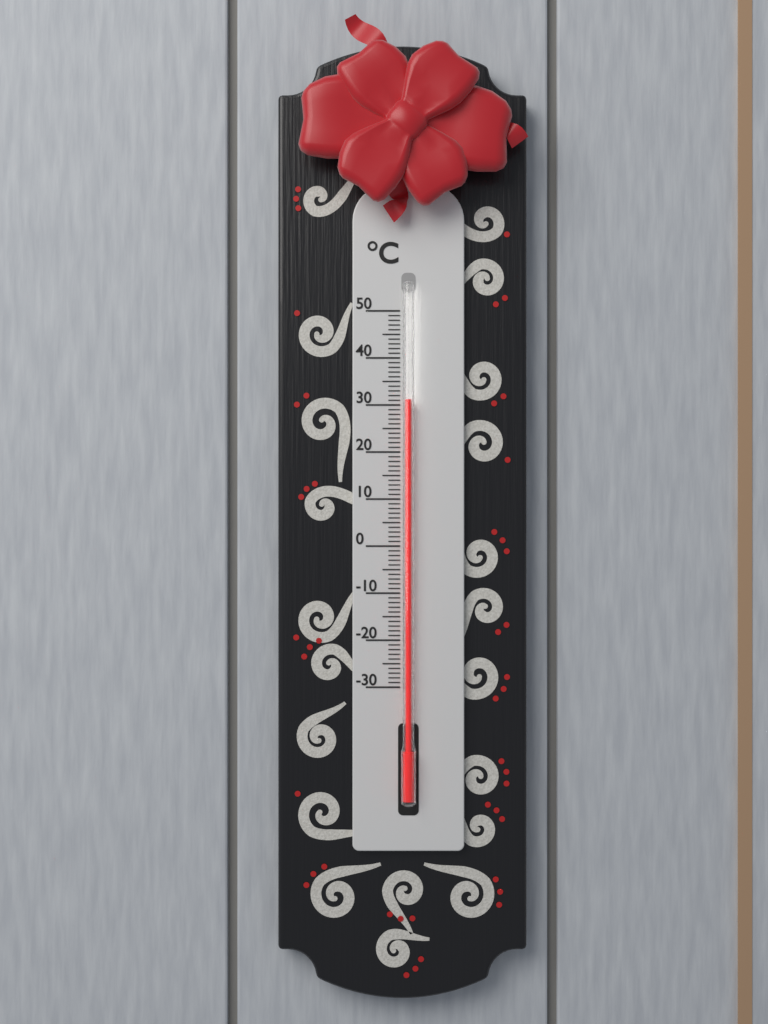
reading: 31 °C
